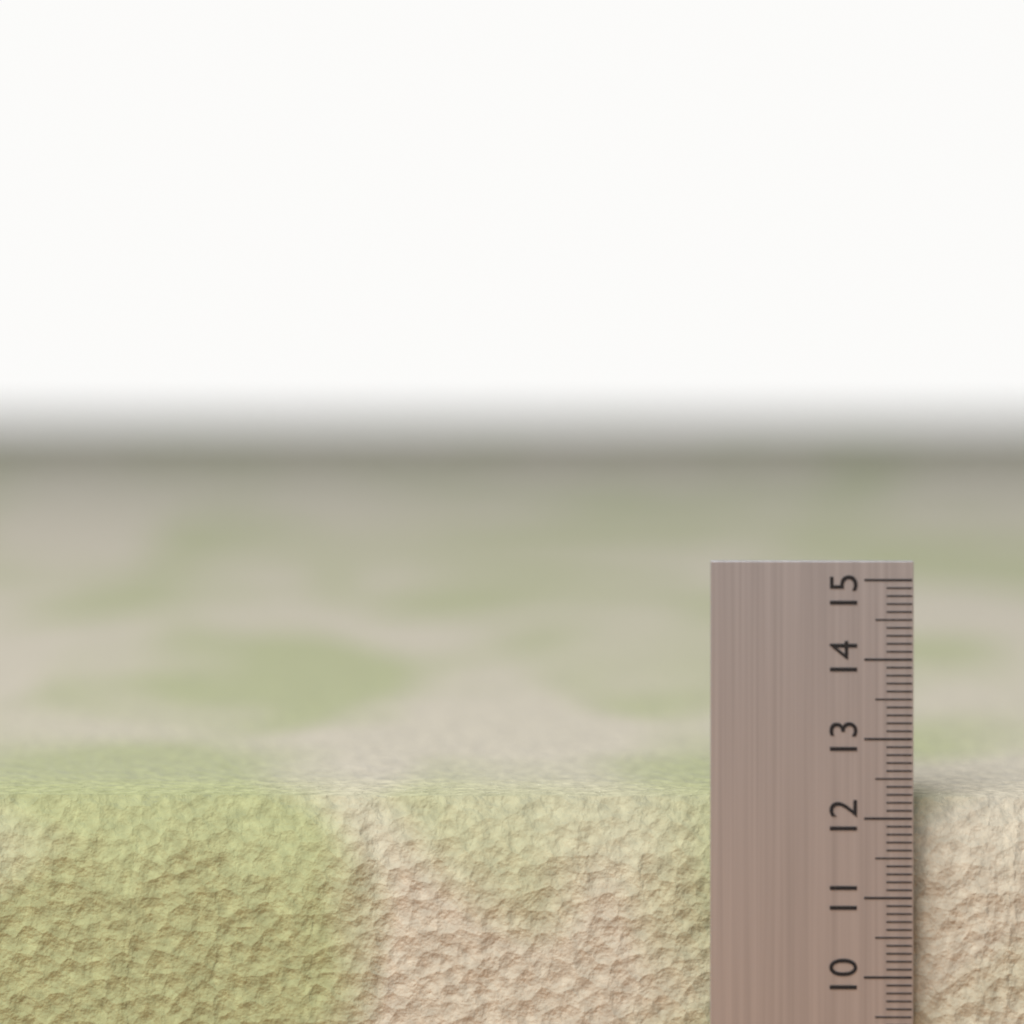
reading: 12.2 (no unit)
